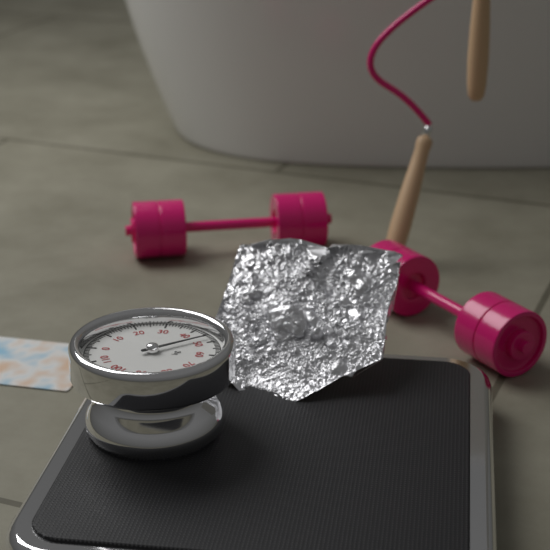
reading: 47 kg
